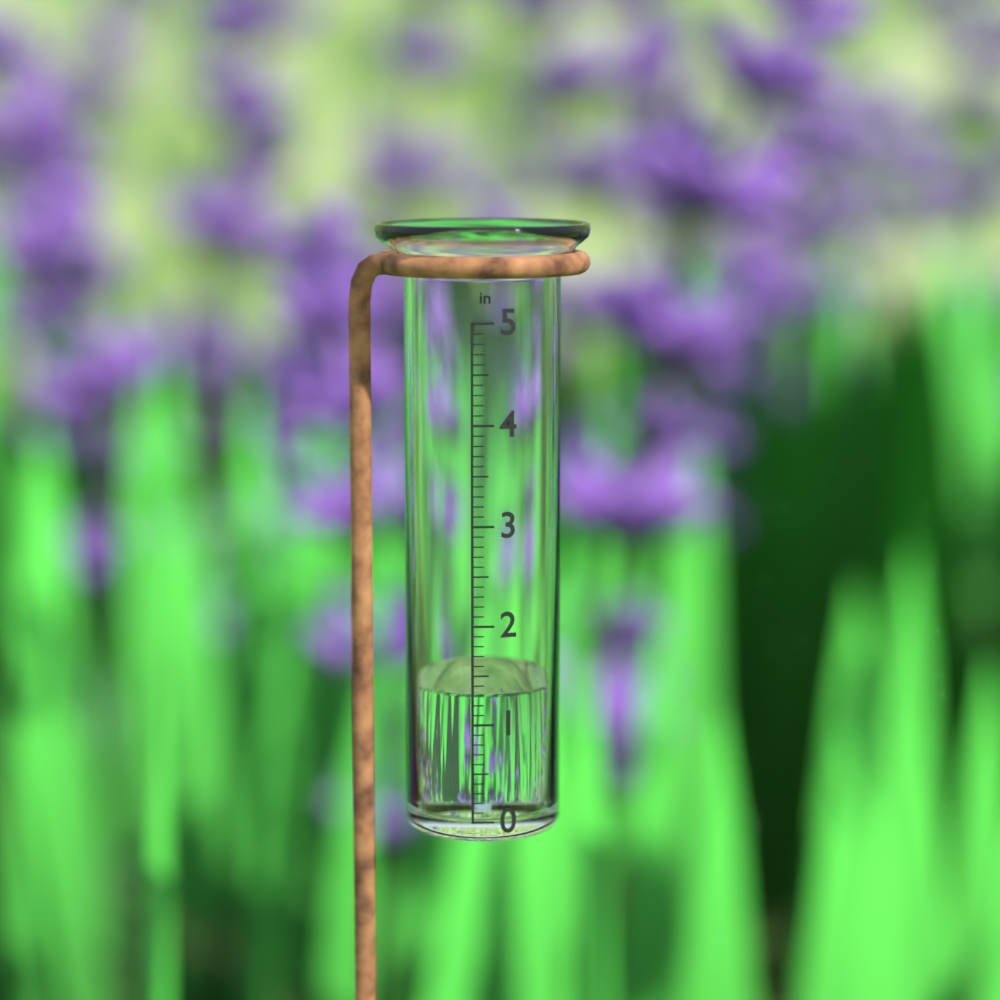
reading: 1.3 in
